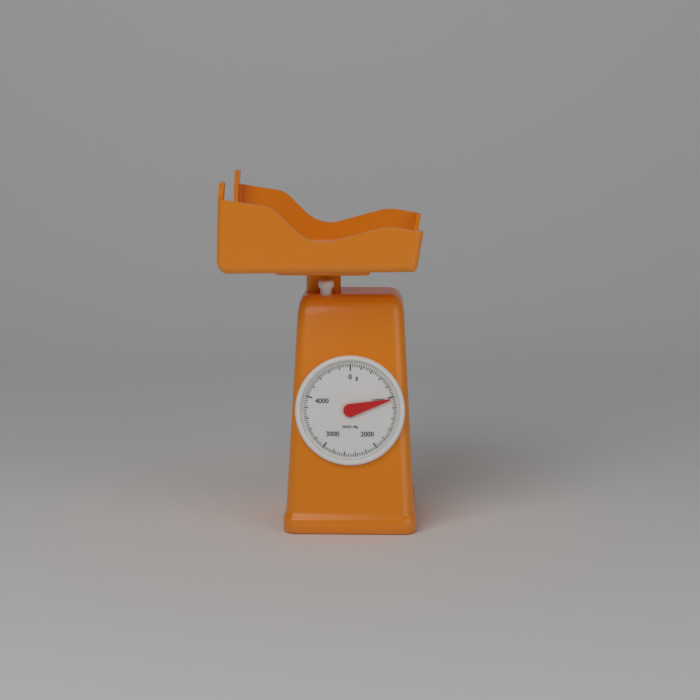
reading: 1040 g
